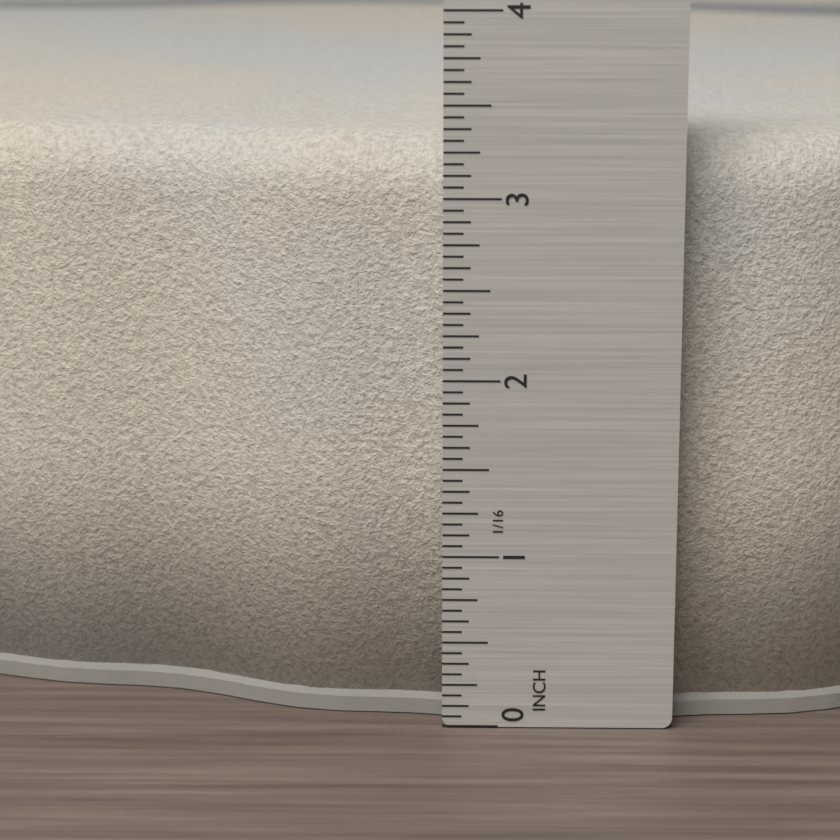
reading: 3.3125 in
